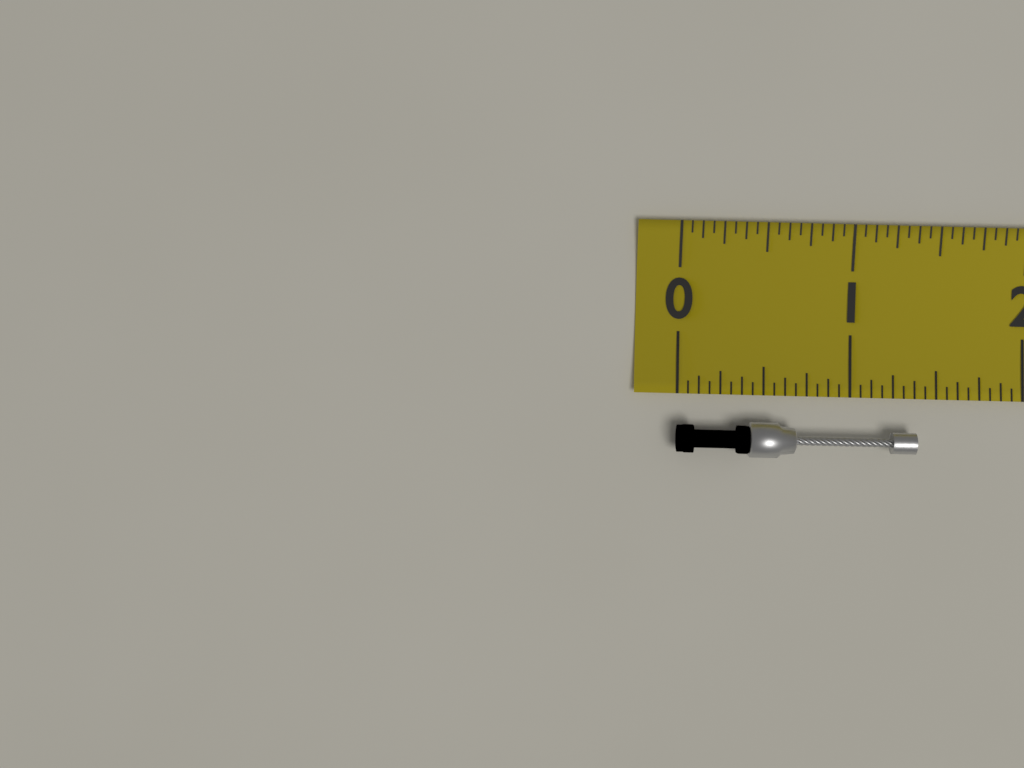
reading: 1.3750 (no unit)
